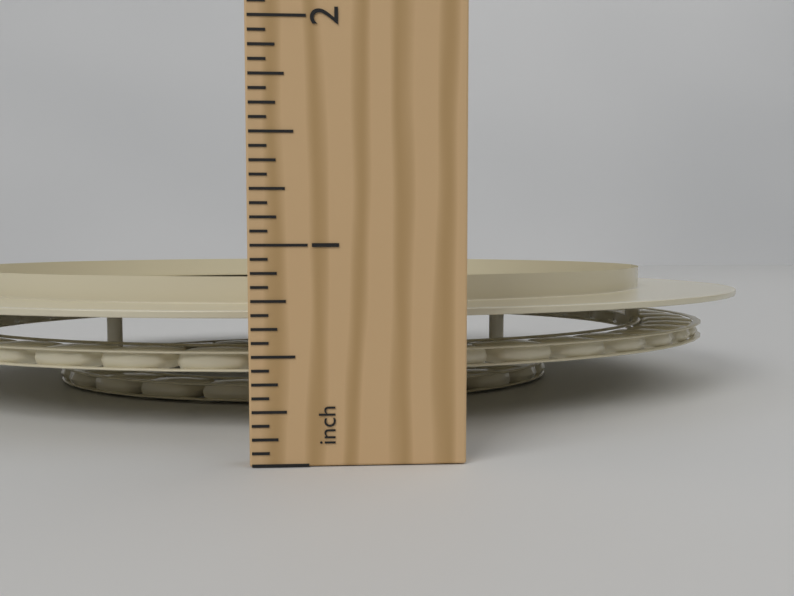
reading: 0.8125 in
